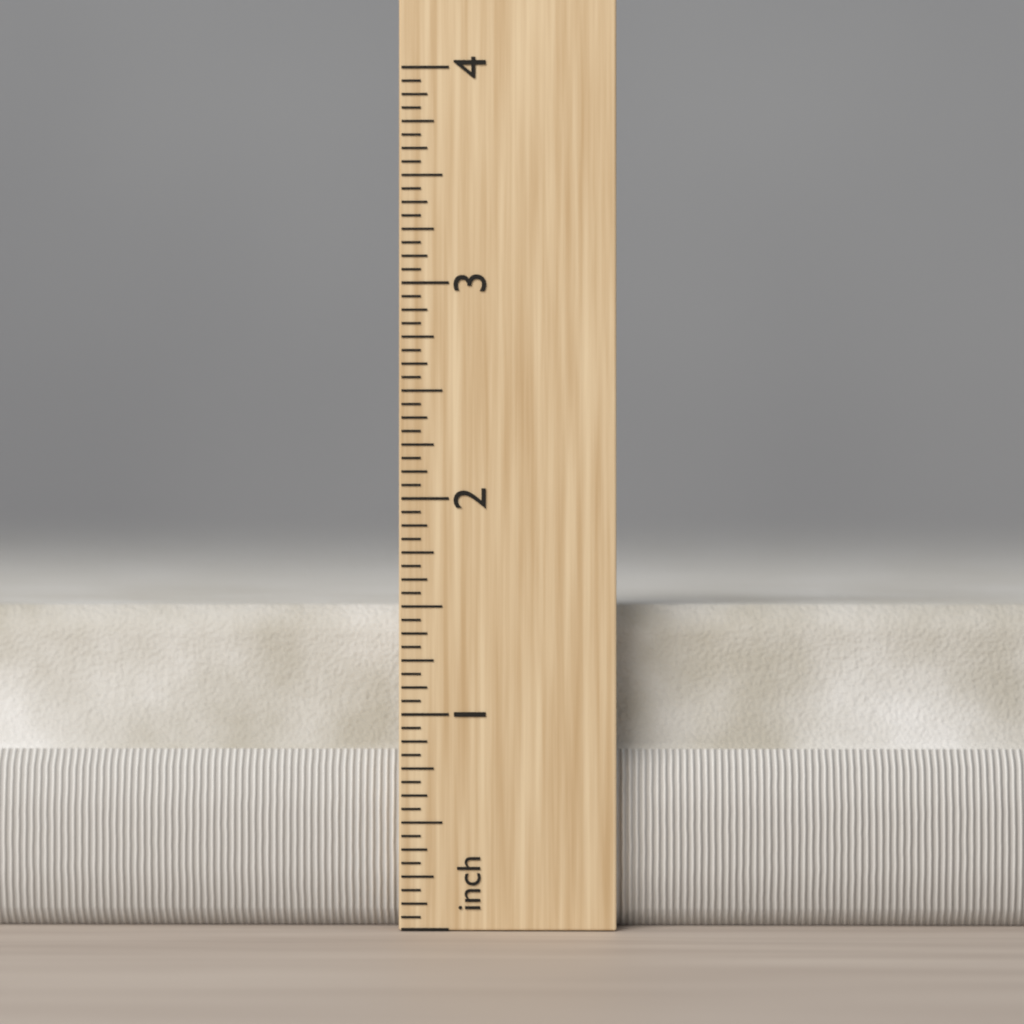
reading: 1.5000 in
